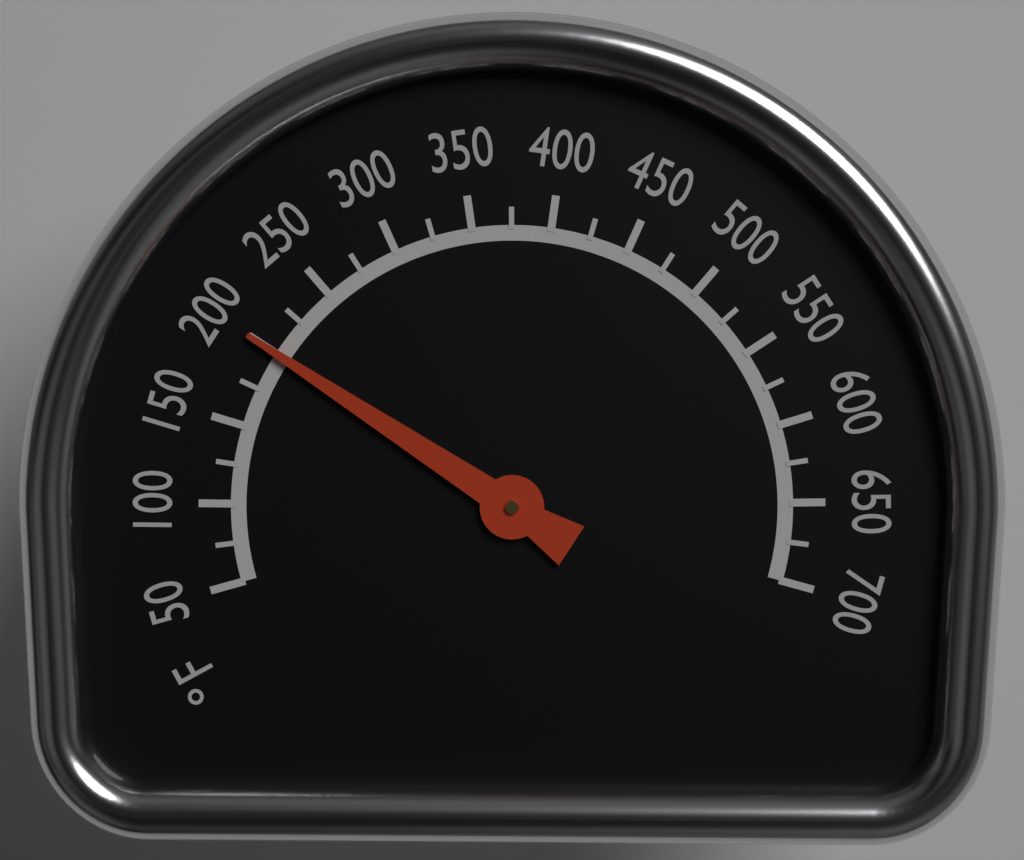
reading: 200 °F
